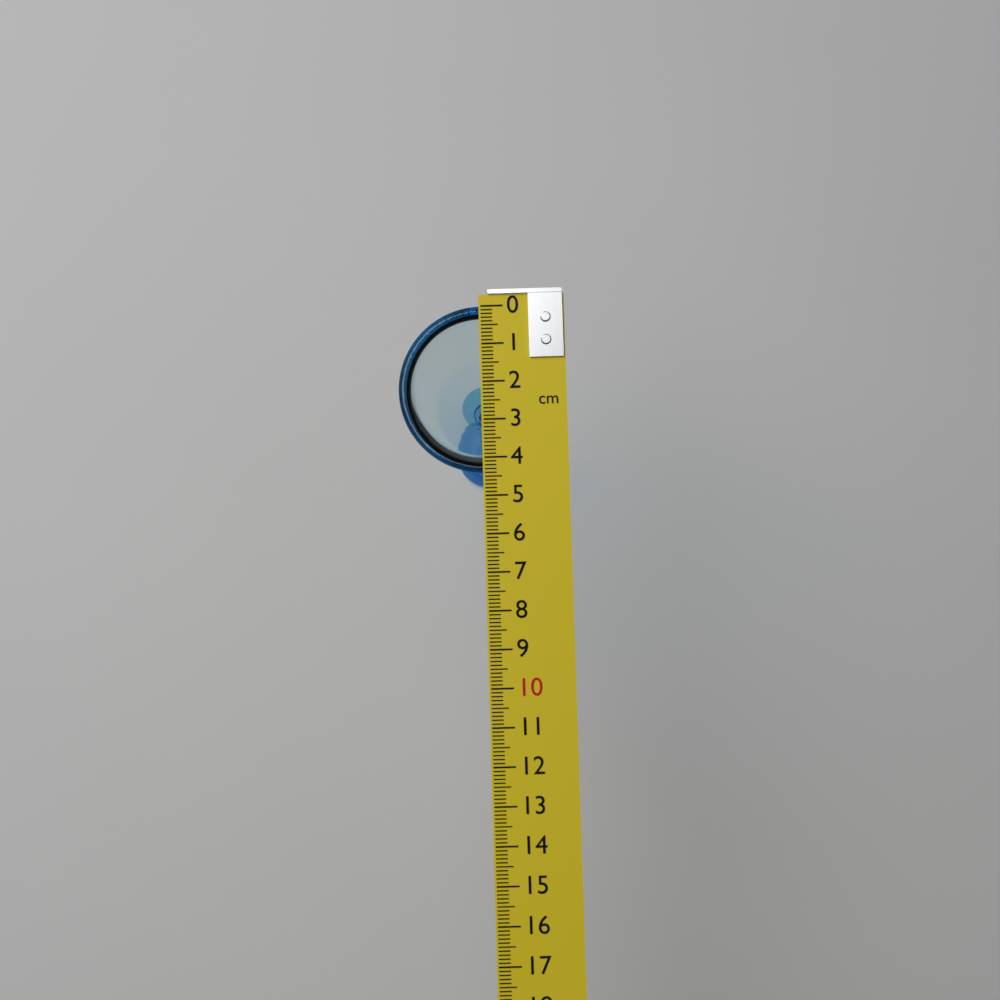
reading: 4.4 cm
